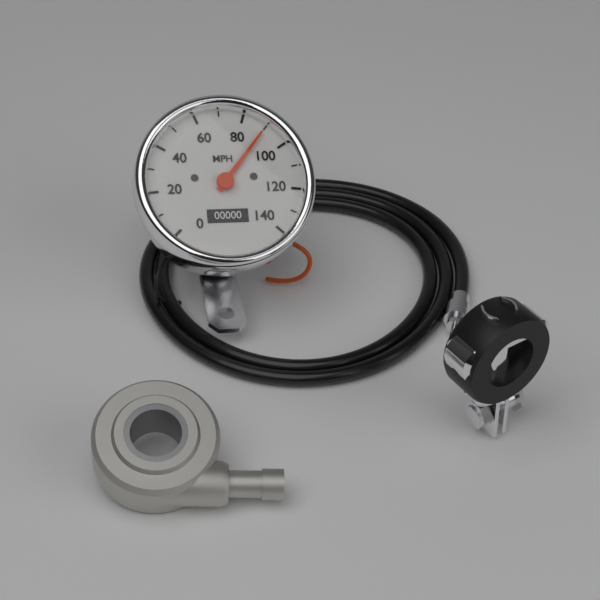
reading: 90 MPH
